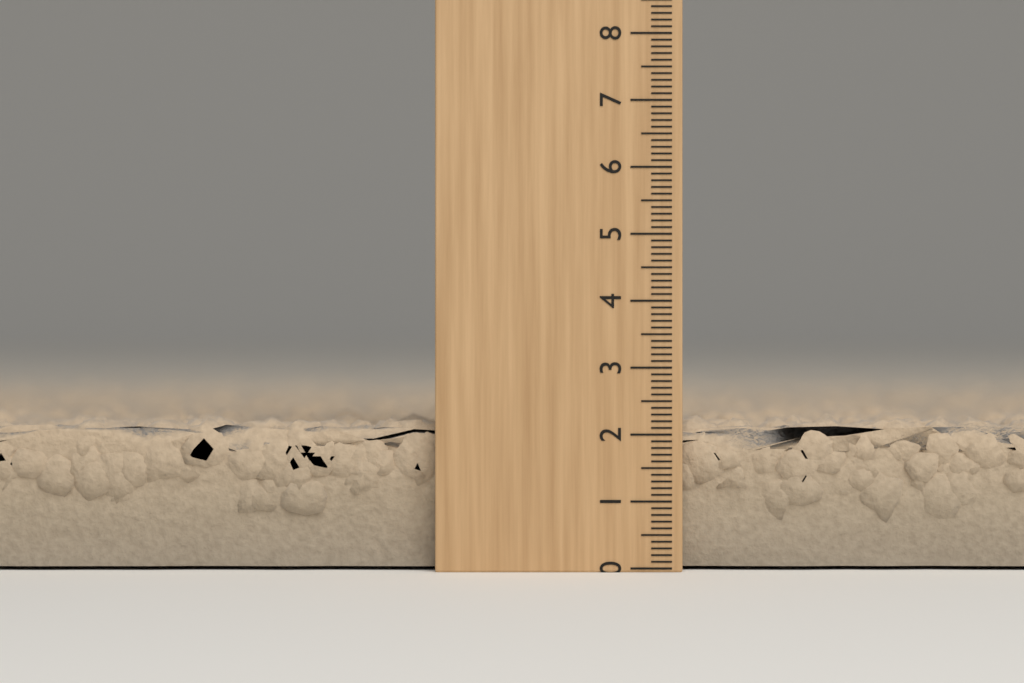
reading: 2.3 (no unit)
